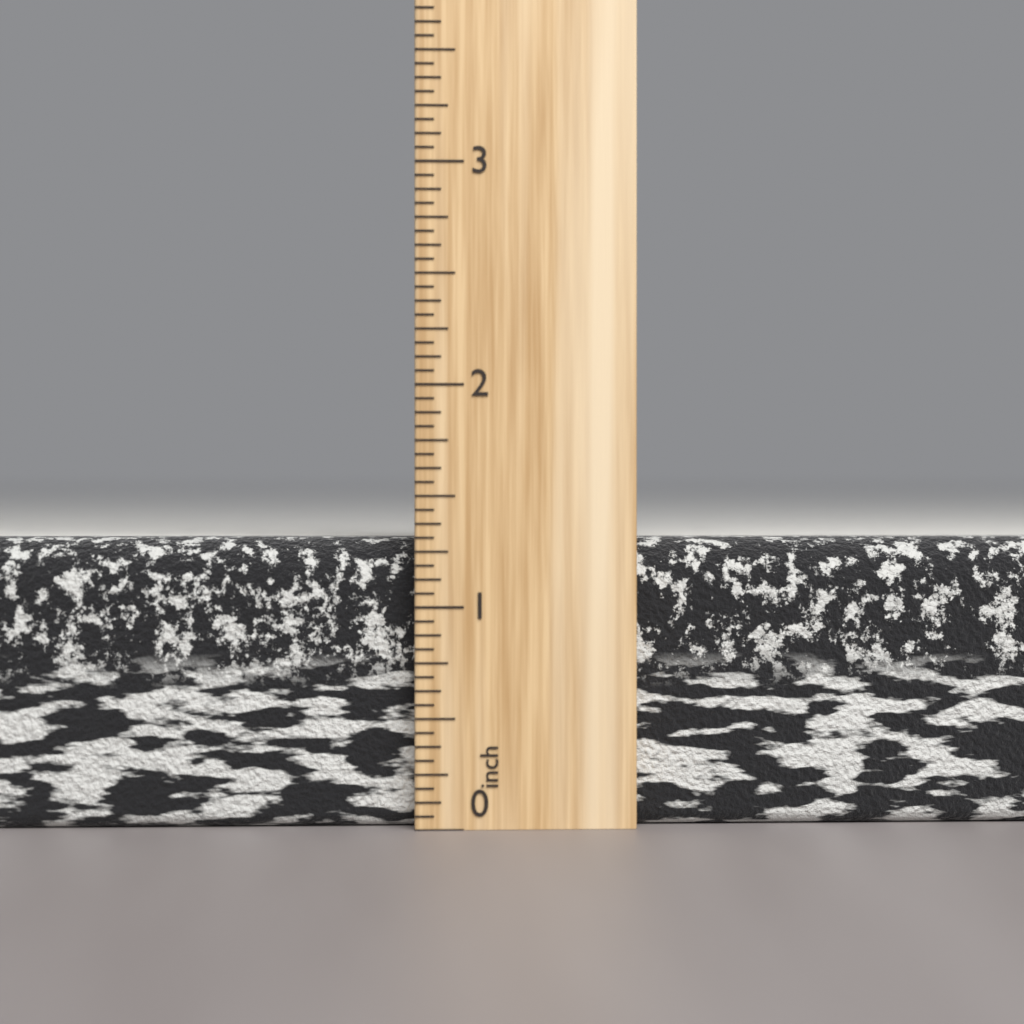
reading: 1.3125 inch
